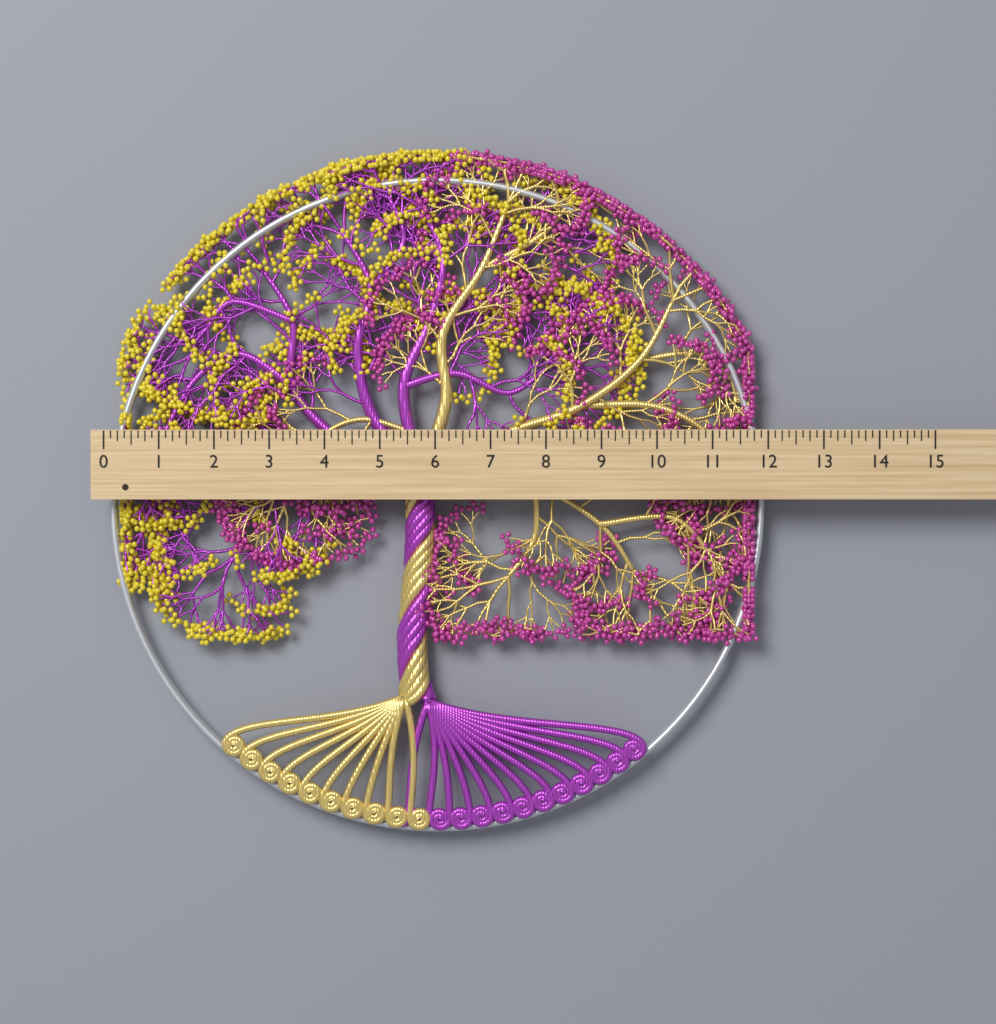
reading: 12.000 (no unit)
